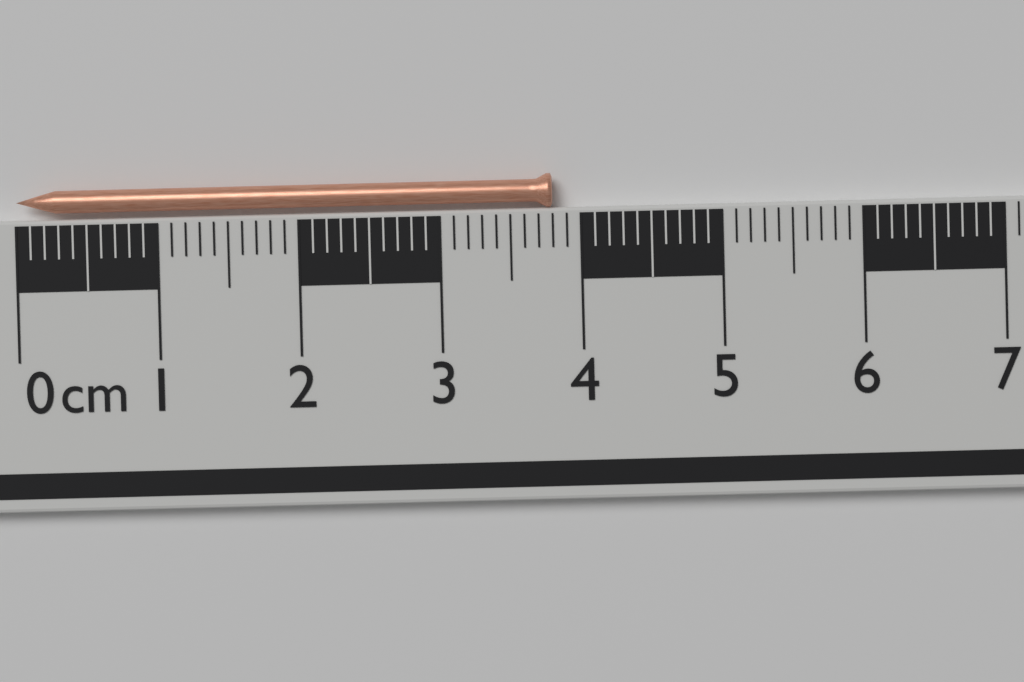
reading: 3.8 cm
